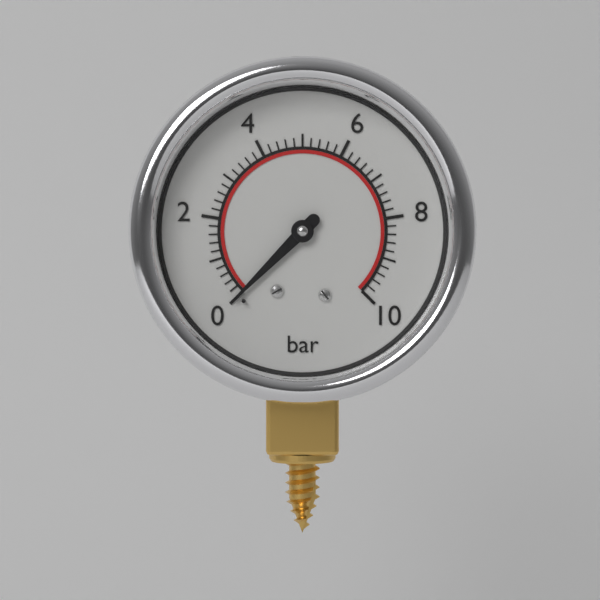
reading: 0.0 bar
